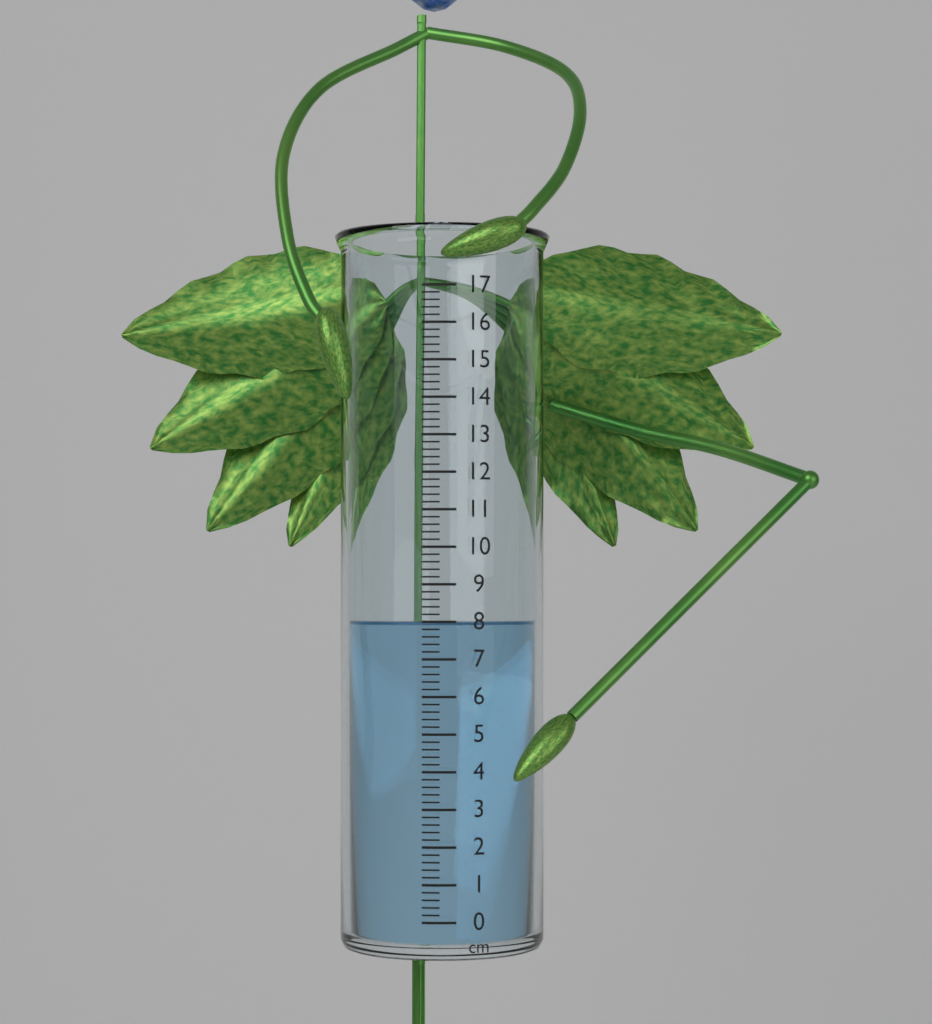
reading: 8.0 cm
